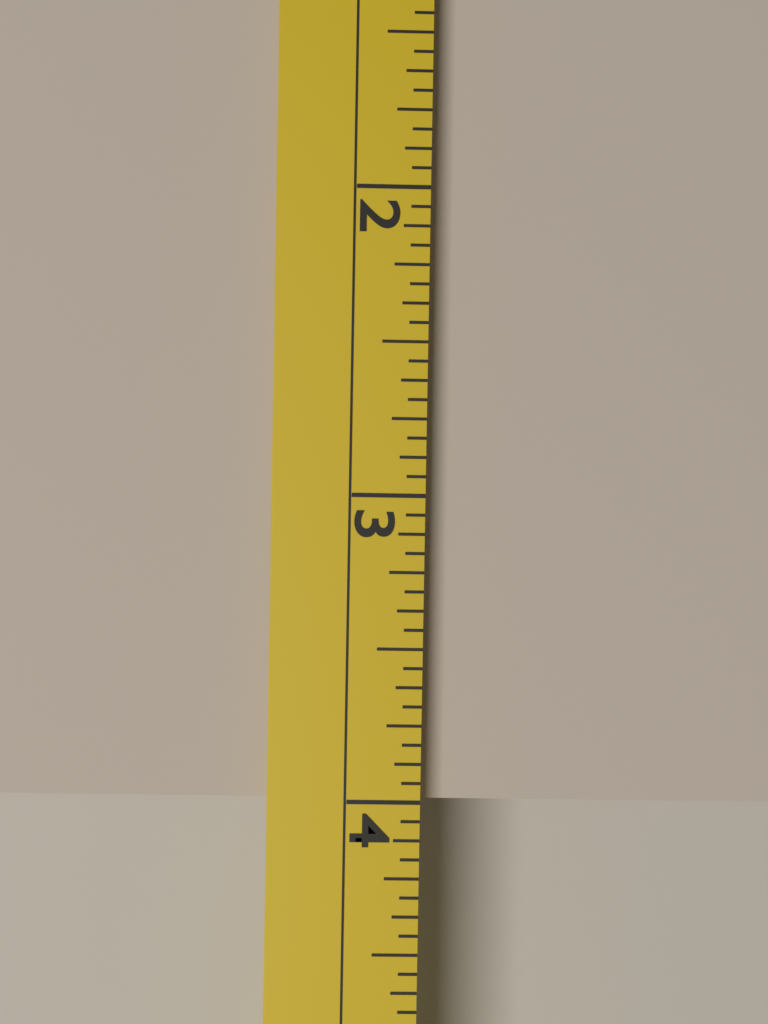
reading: 4.0000 (no unit)
